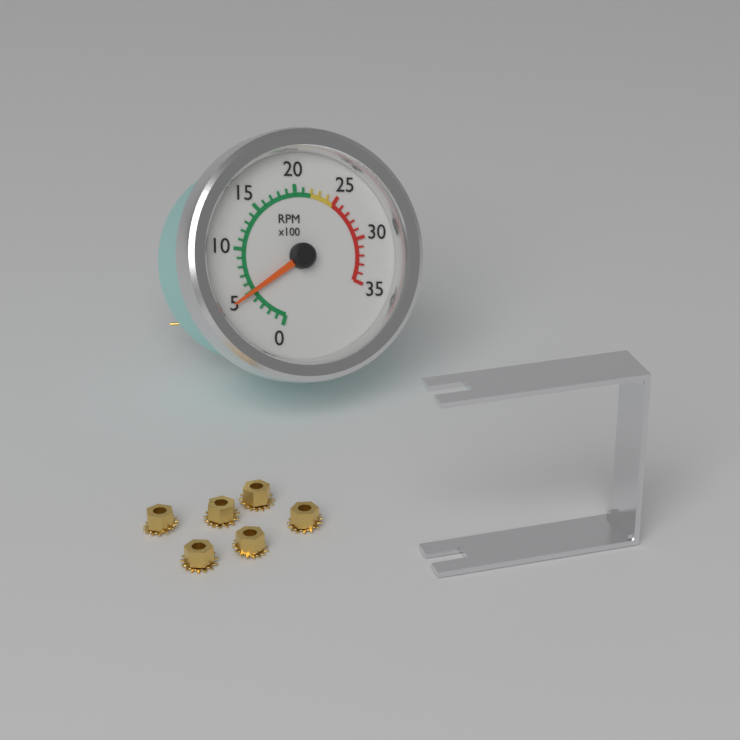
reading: 500 RPM
